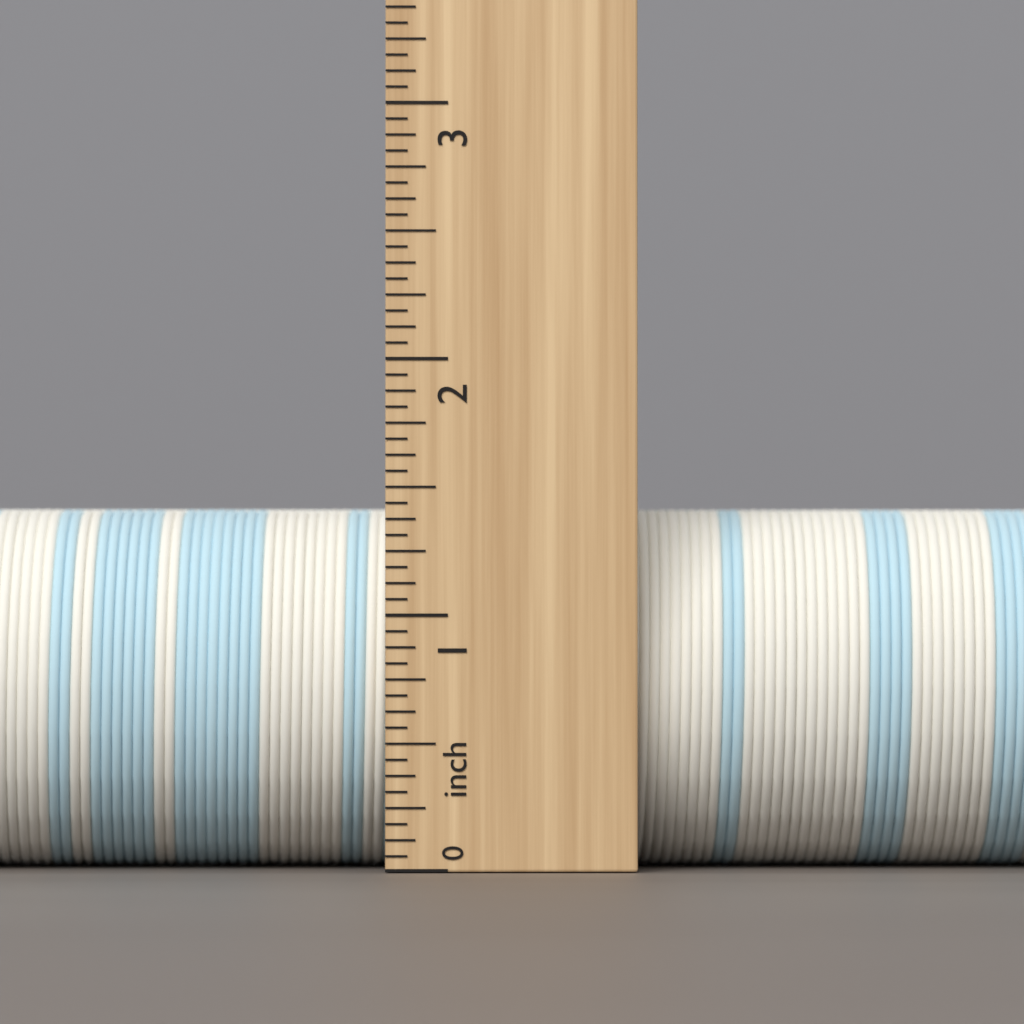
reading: 1.4375 inch
